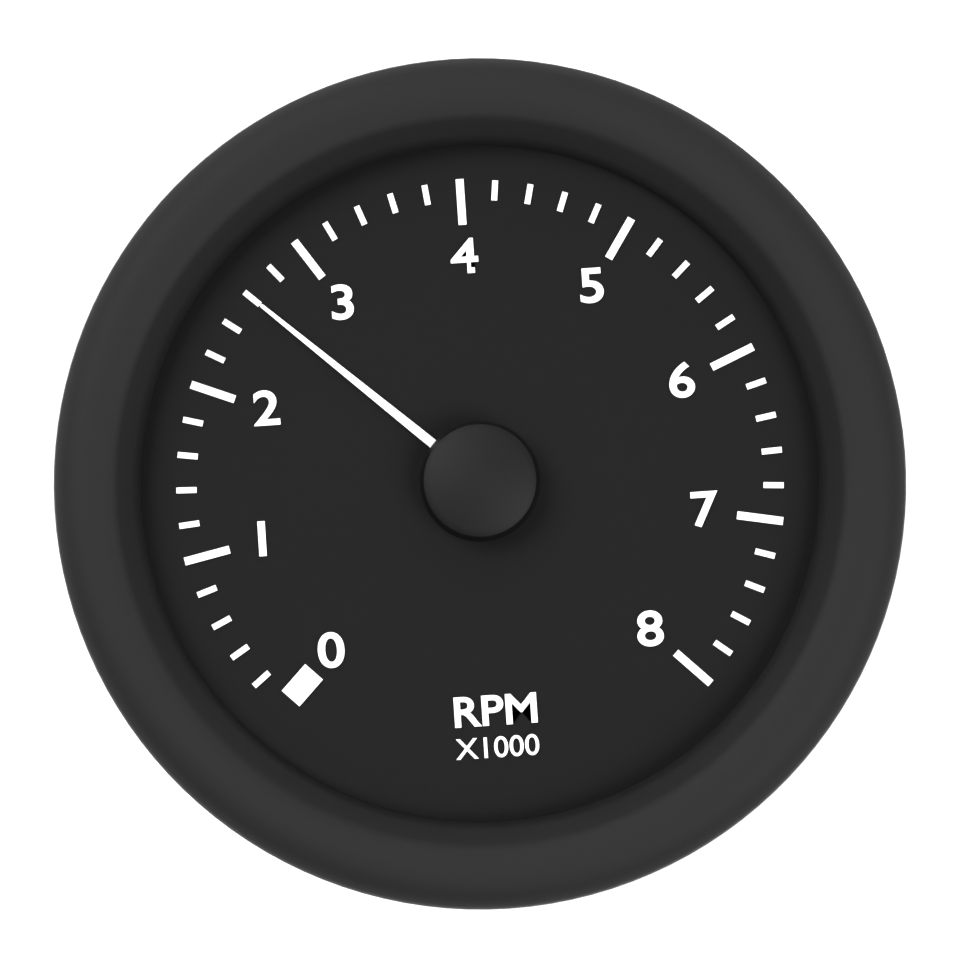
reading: 2.6 RPM x1000
